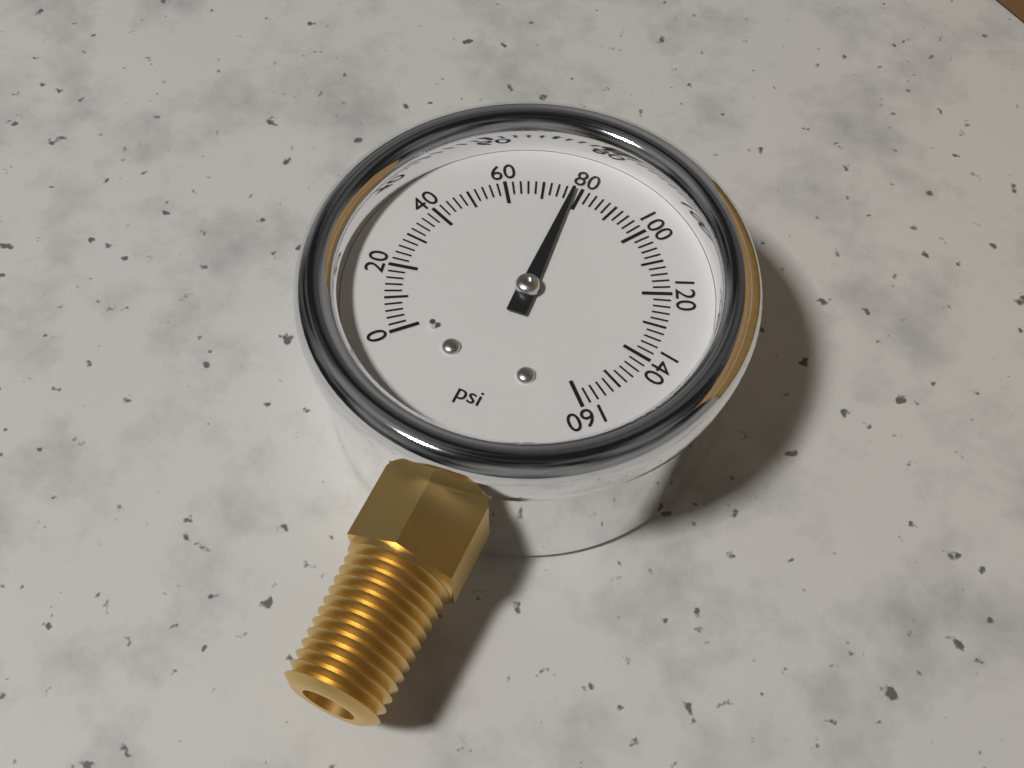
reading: 78 psi
